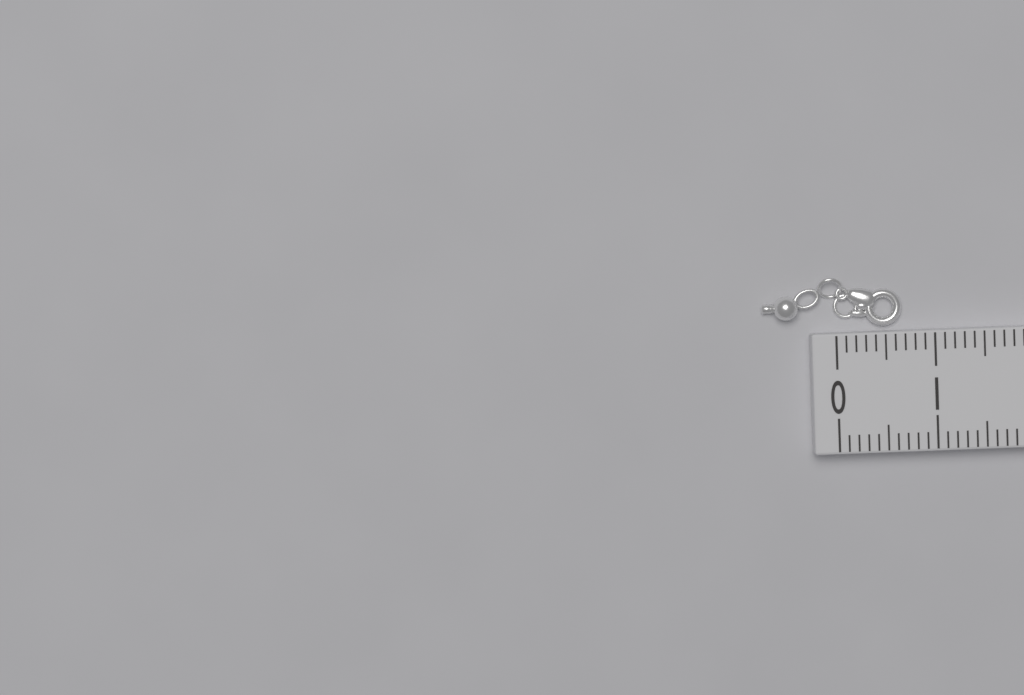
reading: 0.7 (no unit)
